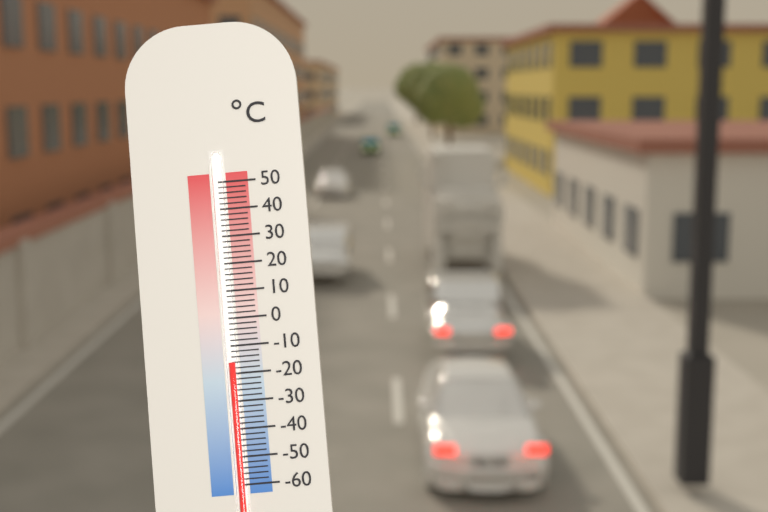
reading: -16 °C
